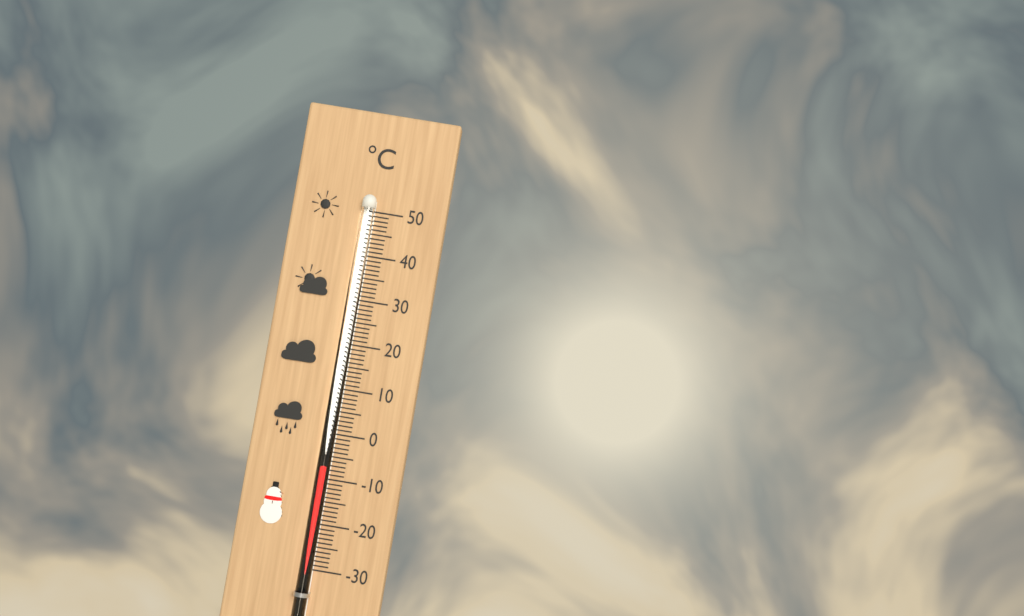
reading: -7 °C
